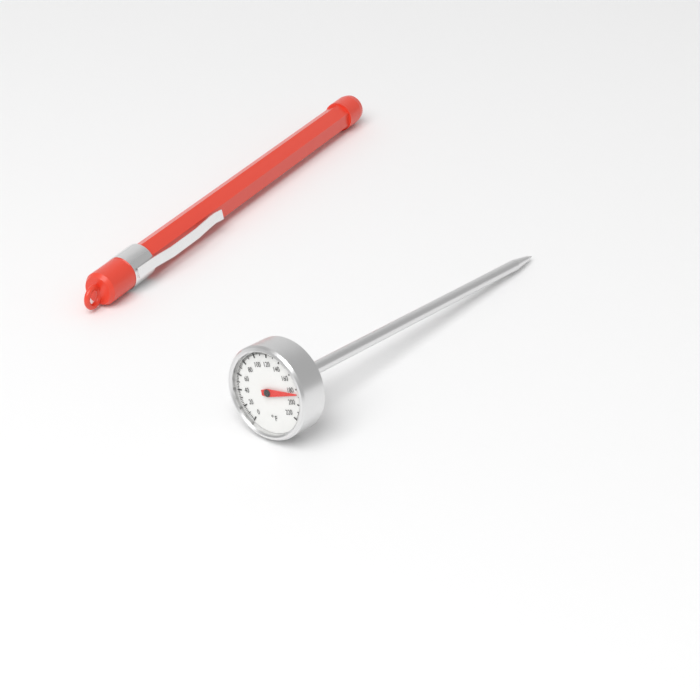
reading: 186 °F
